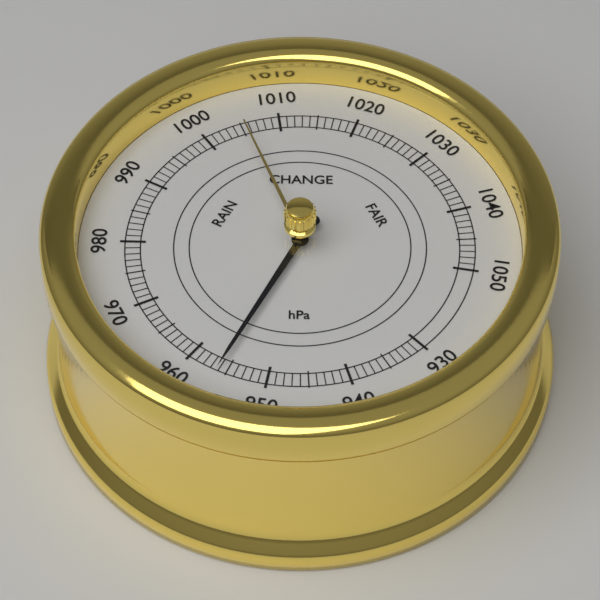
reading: 956 hPa
